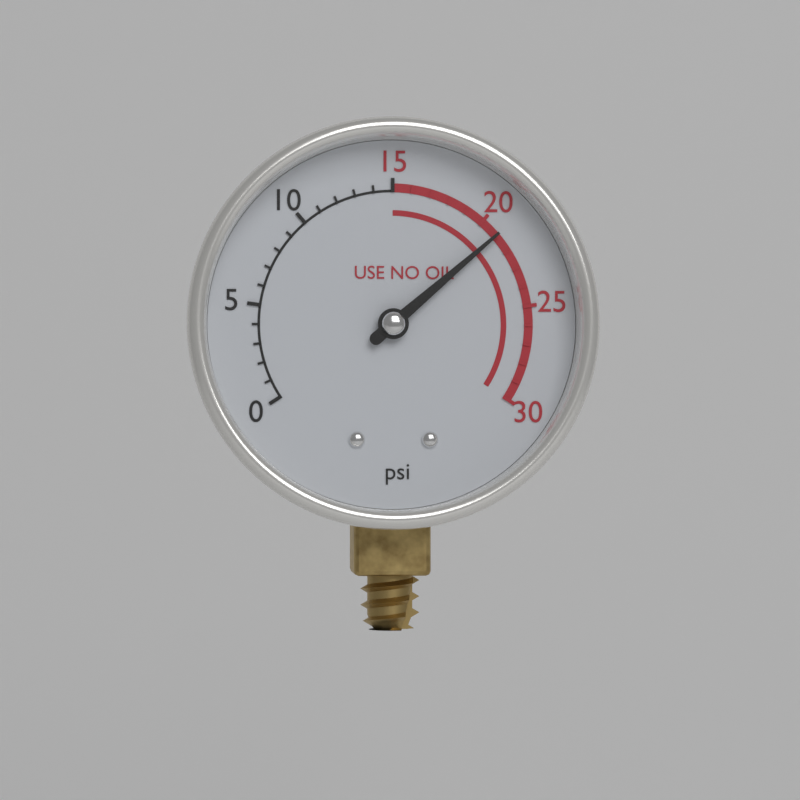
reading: 21 psi
